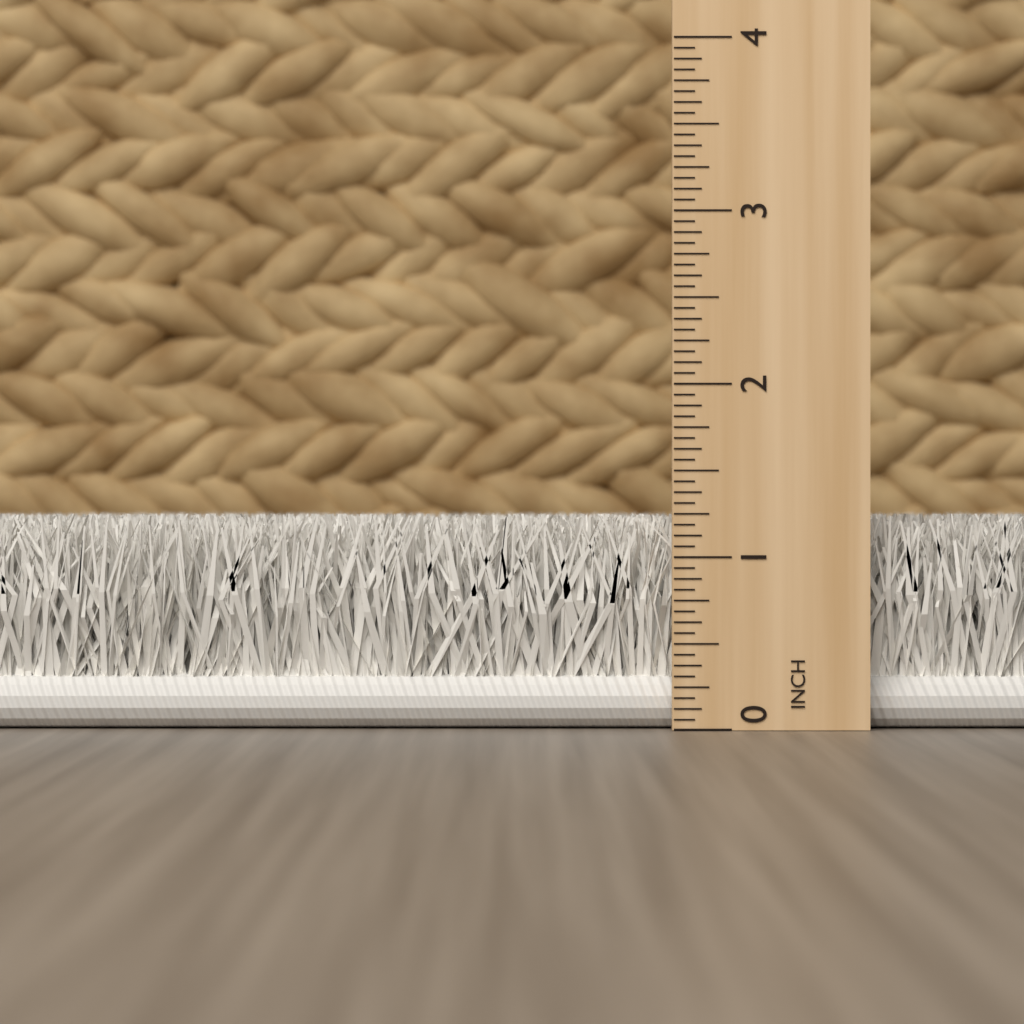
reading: 1.2500 in
